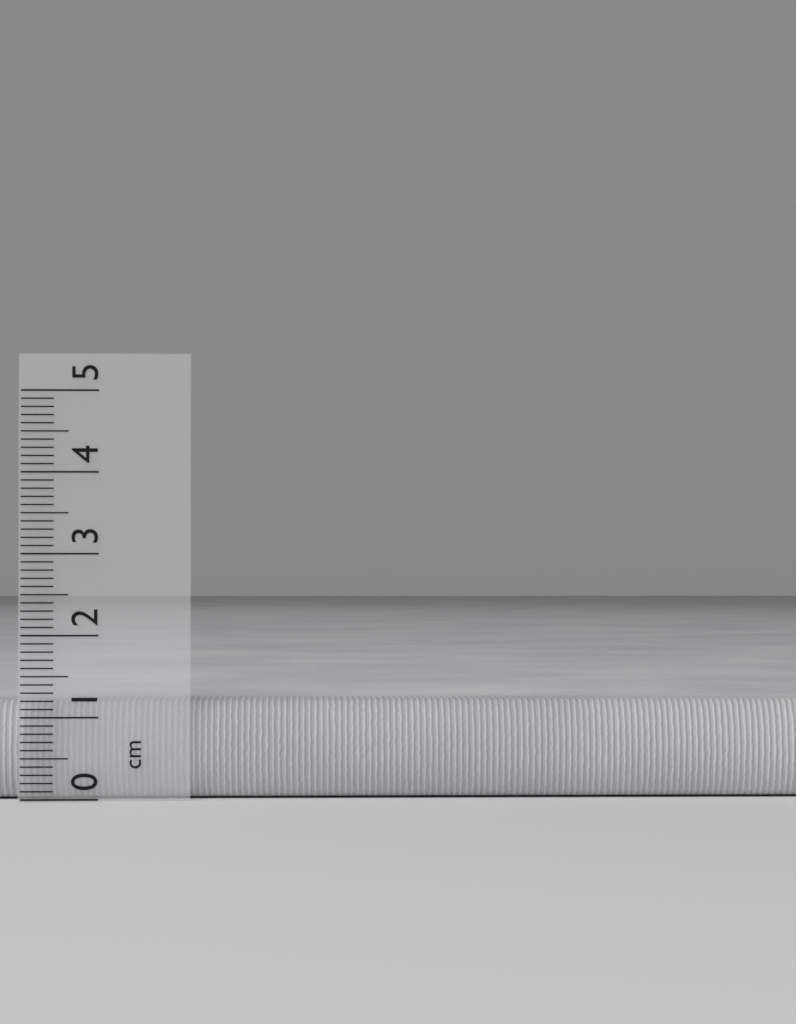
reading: 1.2 cm
